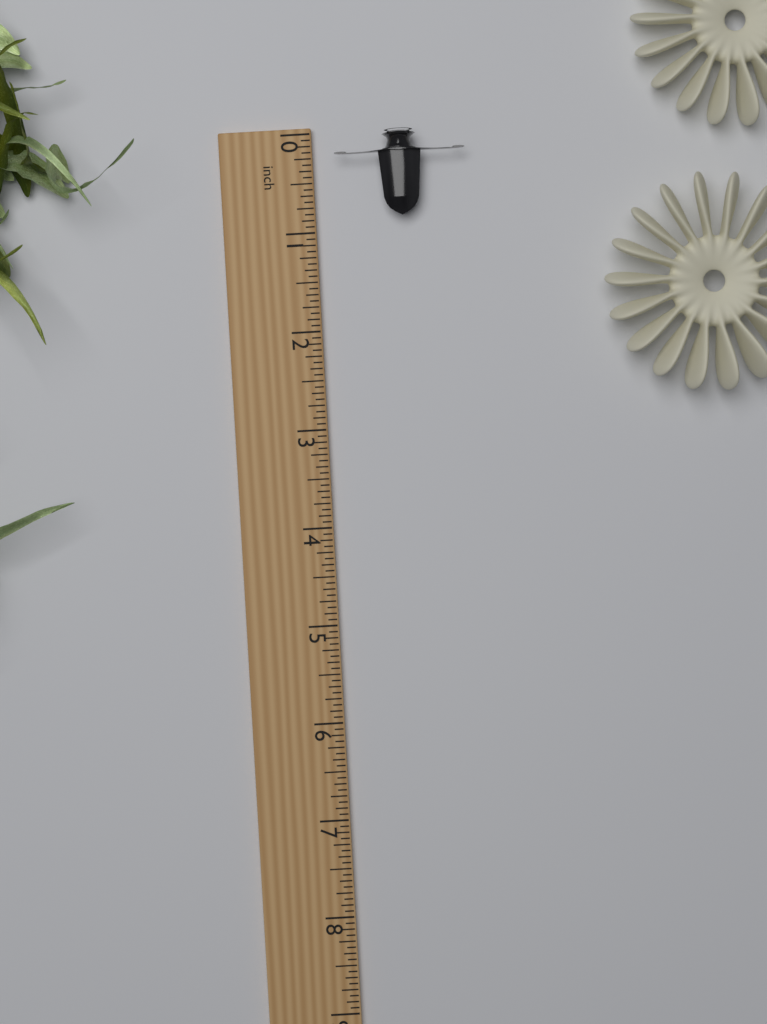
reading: 0.8750 inch
